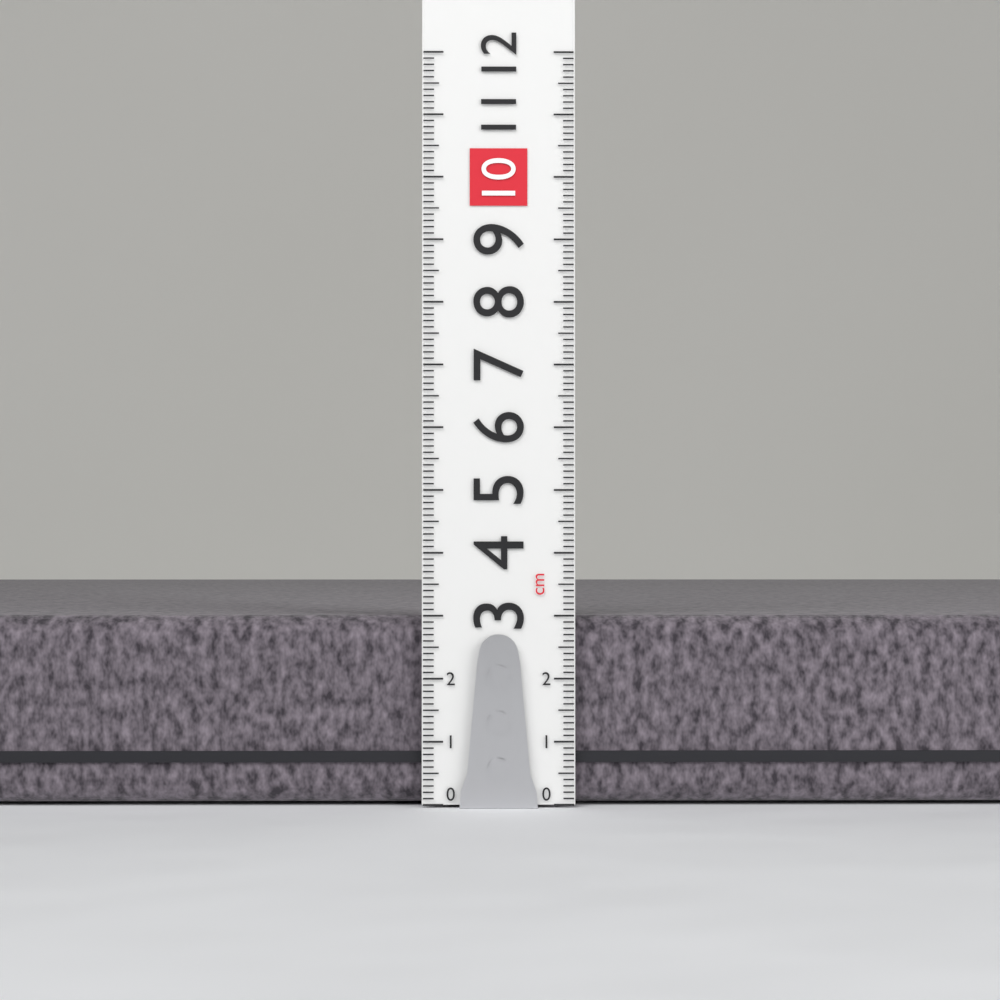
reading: 3.0 cm
